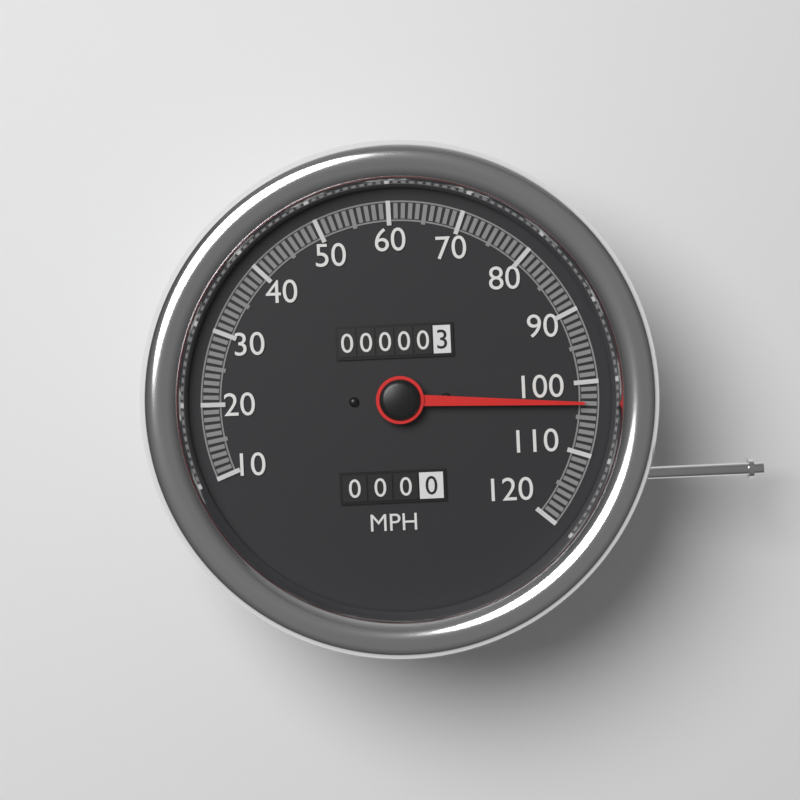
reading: 103 MPH
